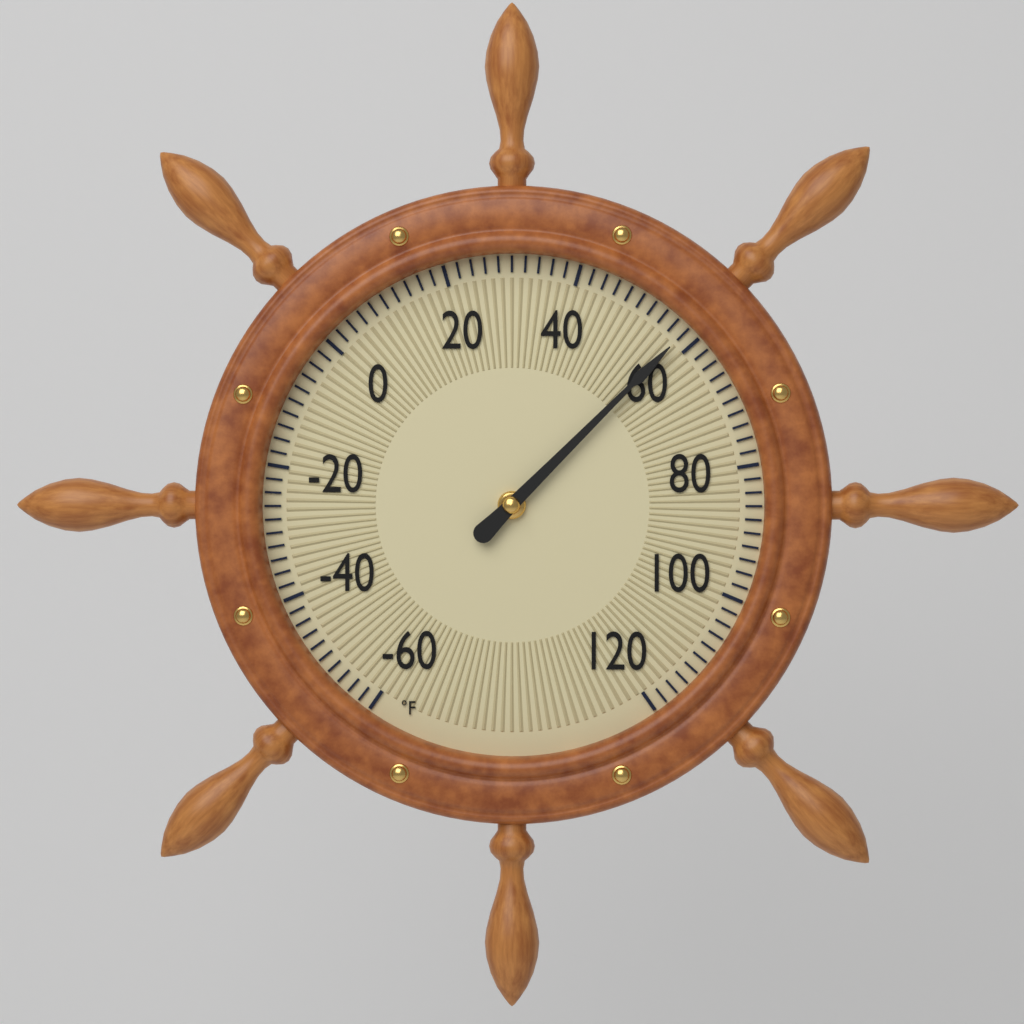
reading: 58 °F
